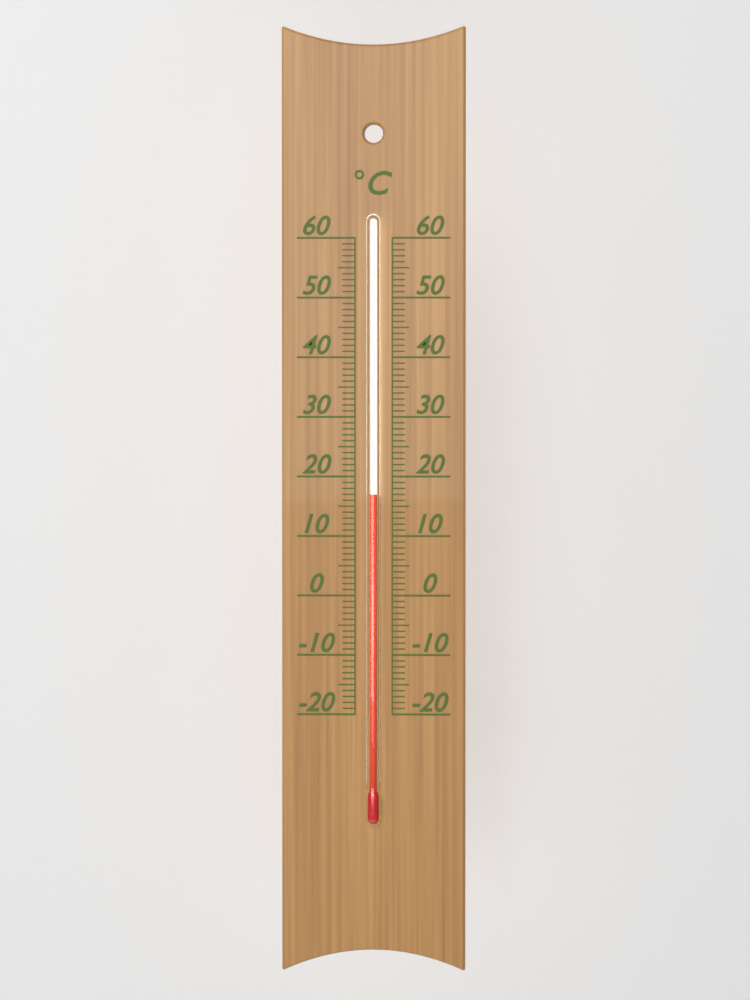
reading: 17 °C
